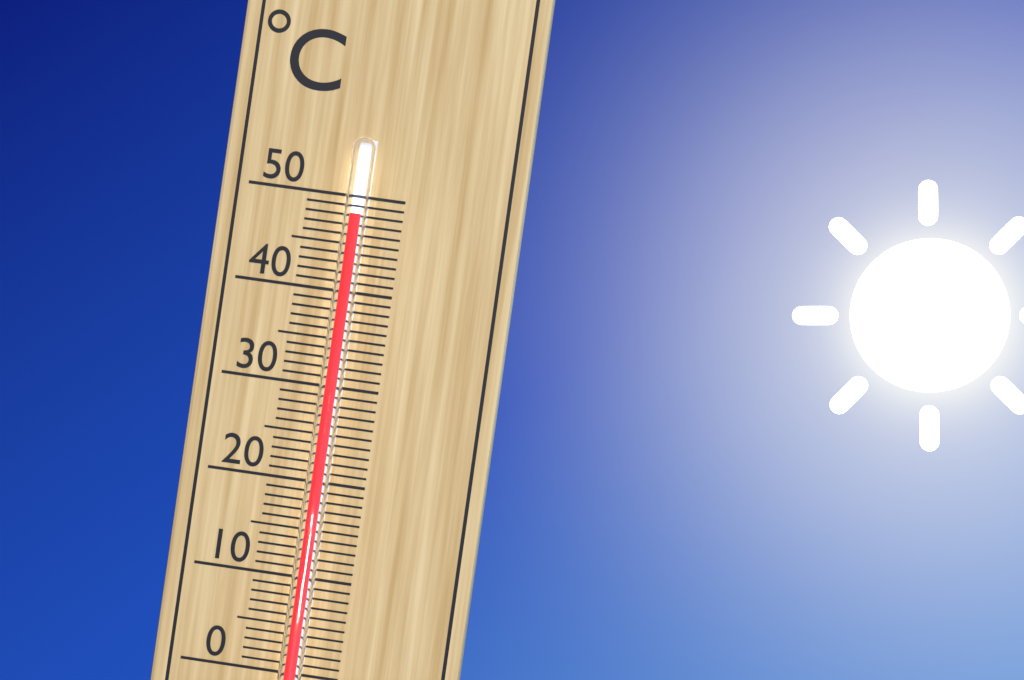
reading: 48 °C
